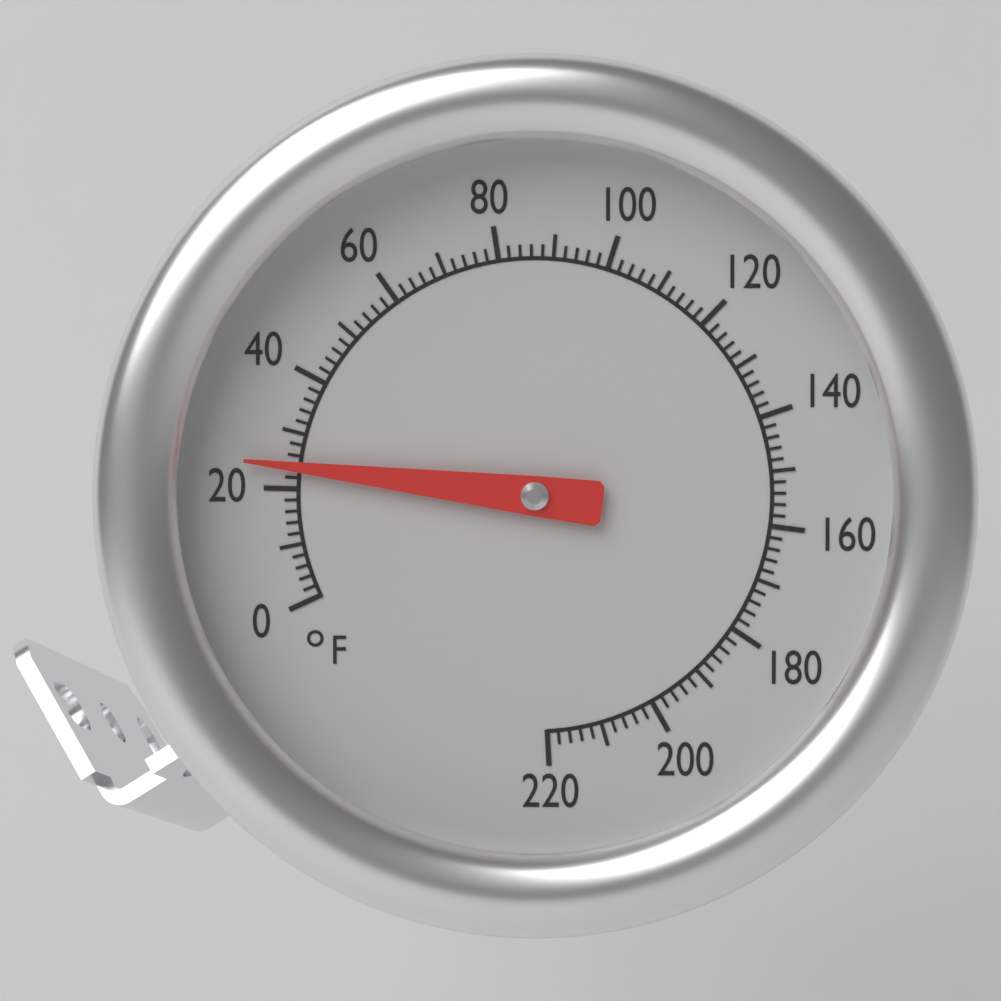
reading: 24 °F
